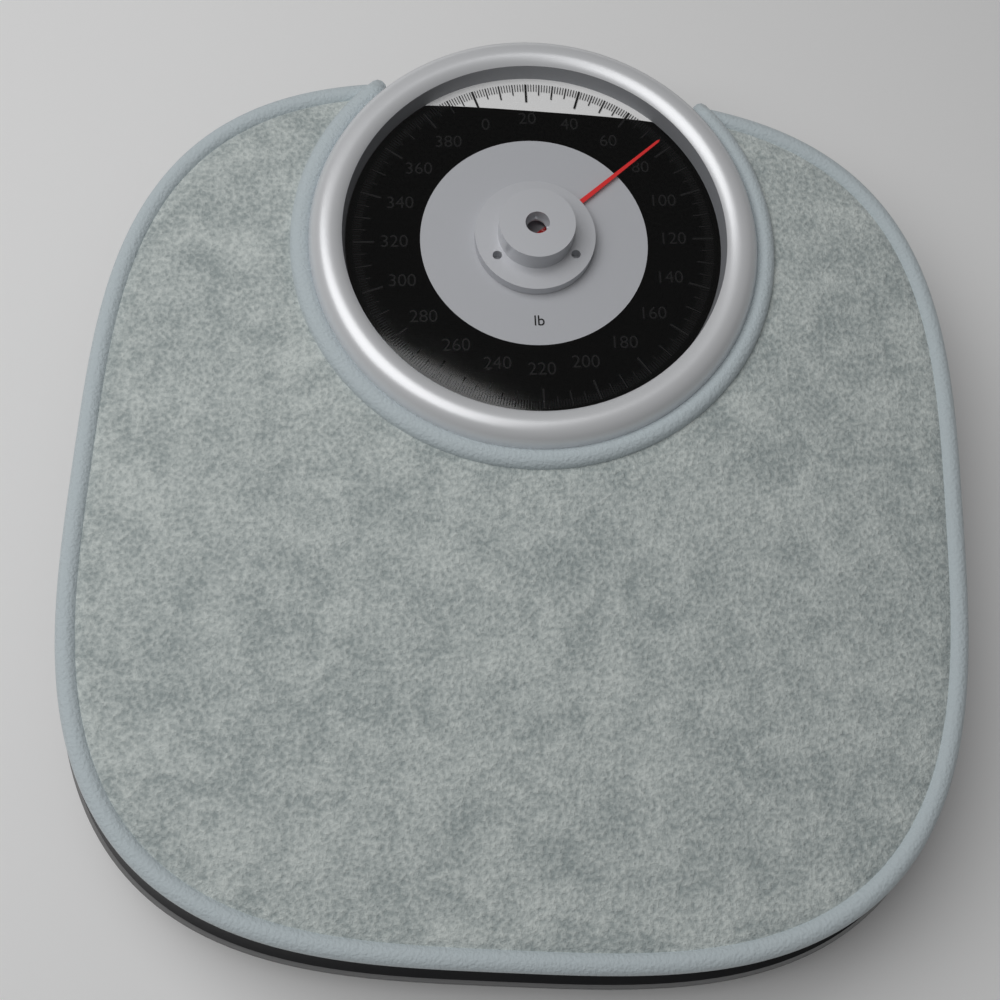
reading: 76 lb
